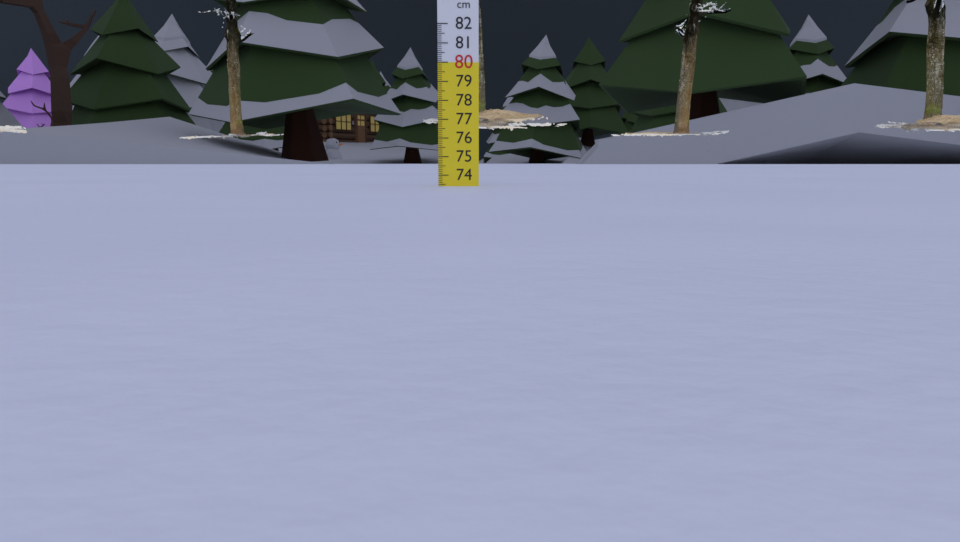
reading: 73.4 cm
